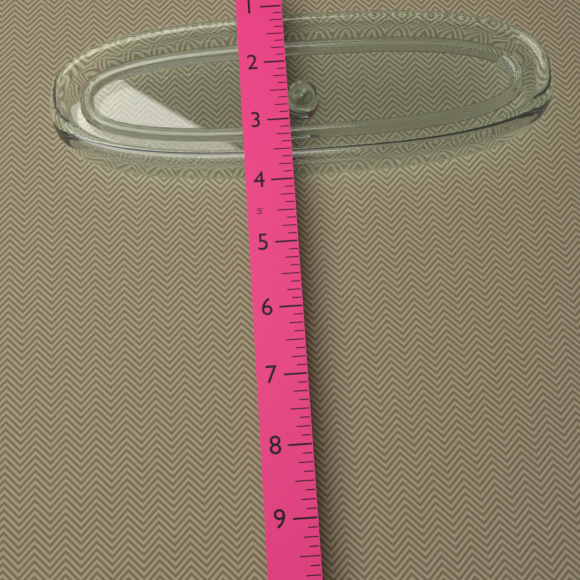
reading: 3.750 in
